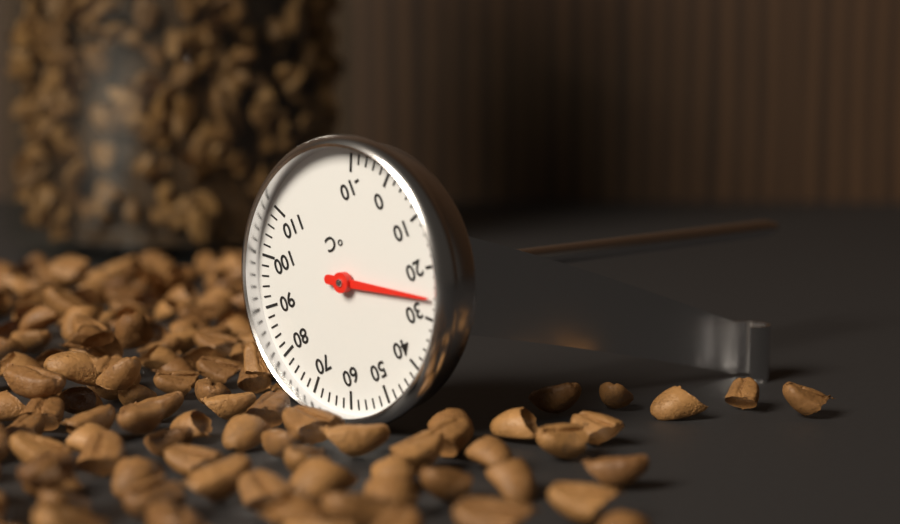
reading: 26 °C
